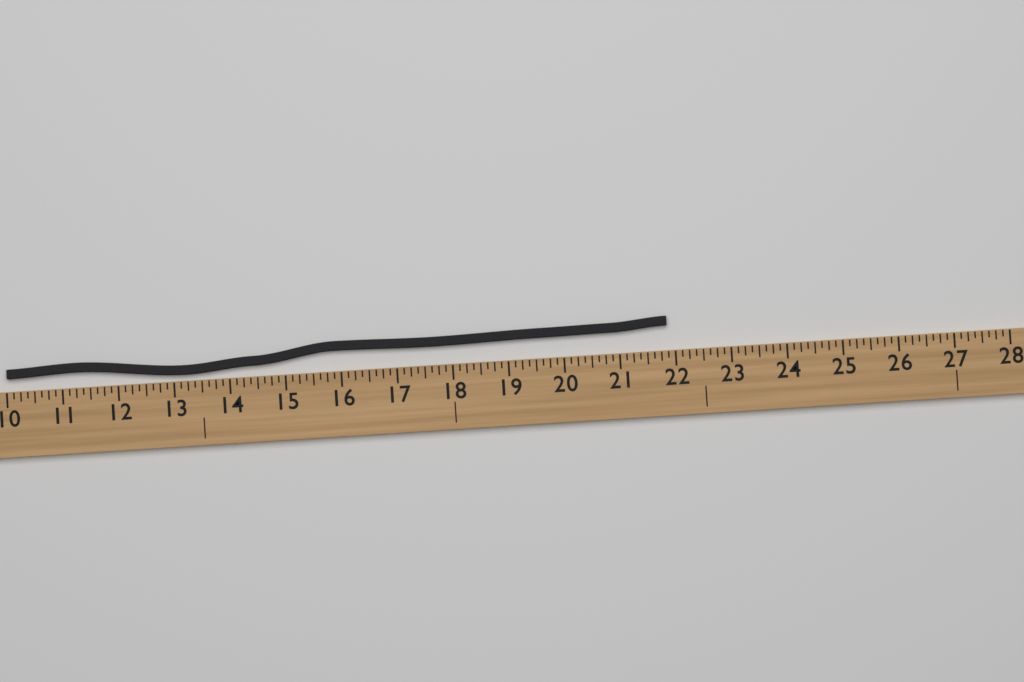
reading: 21.875 (no unit)
